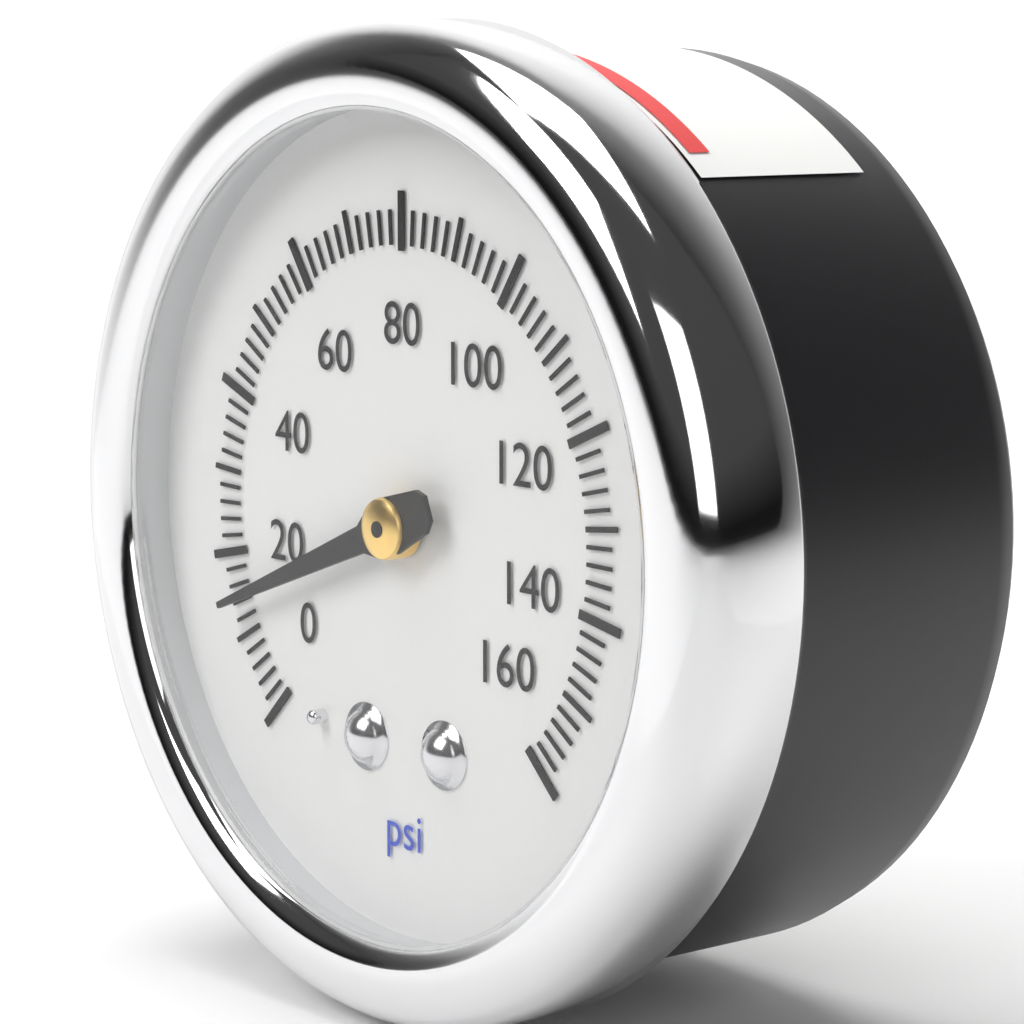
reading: 14 psi
